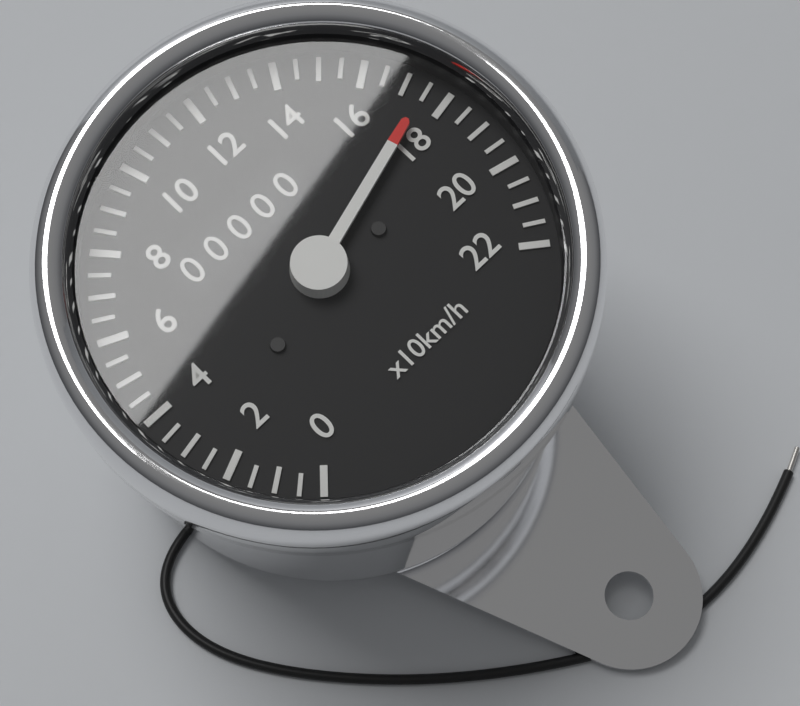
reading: 175 km/h
